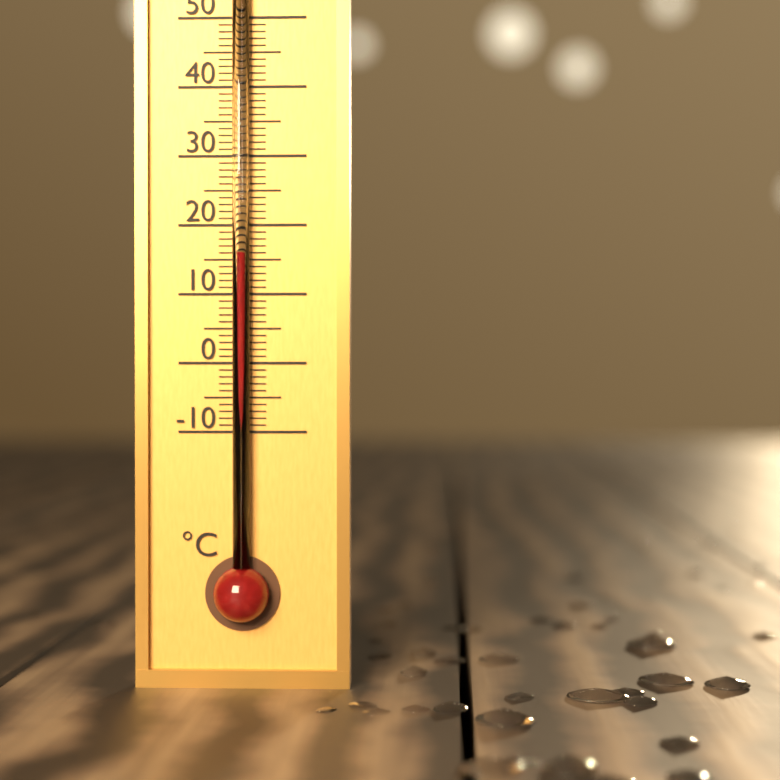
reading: 16 °C
